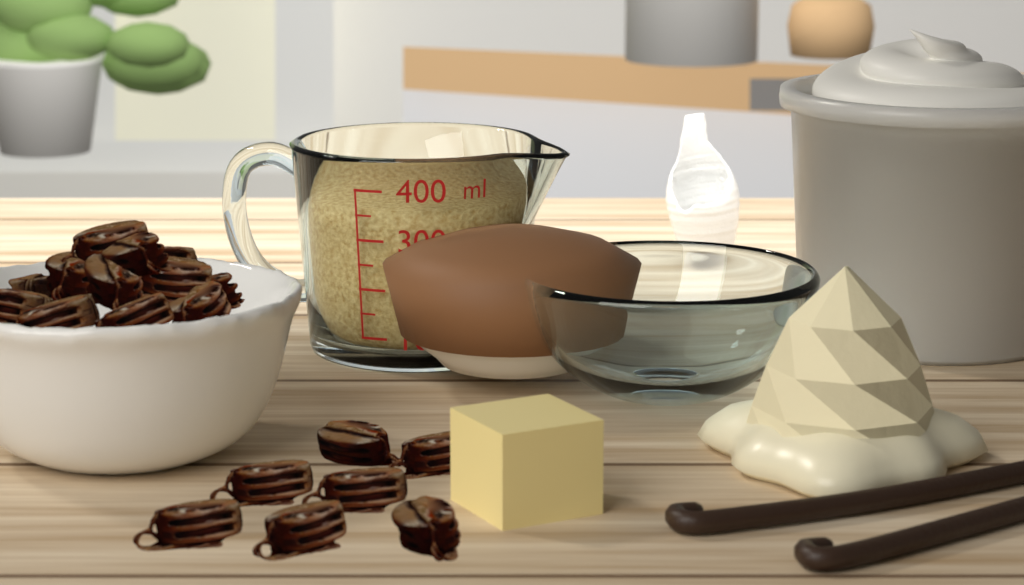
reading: 360 ml
